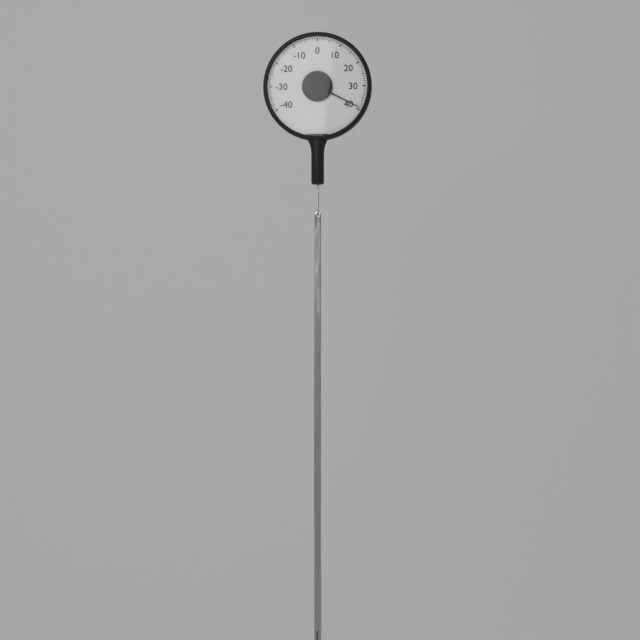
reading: 39 (no unit)
